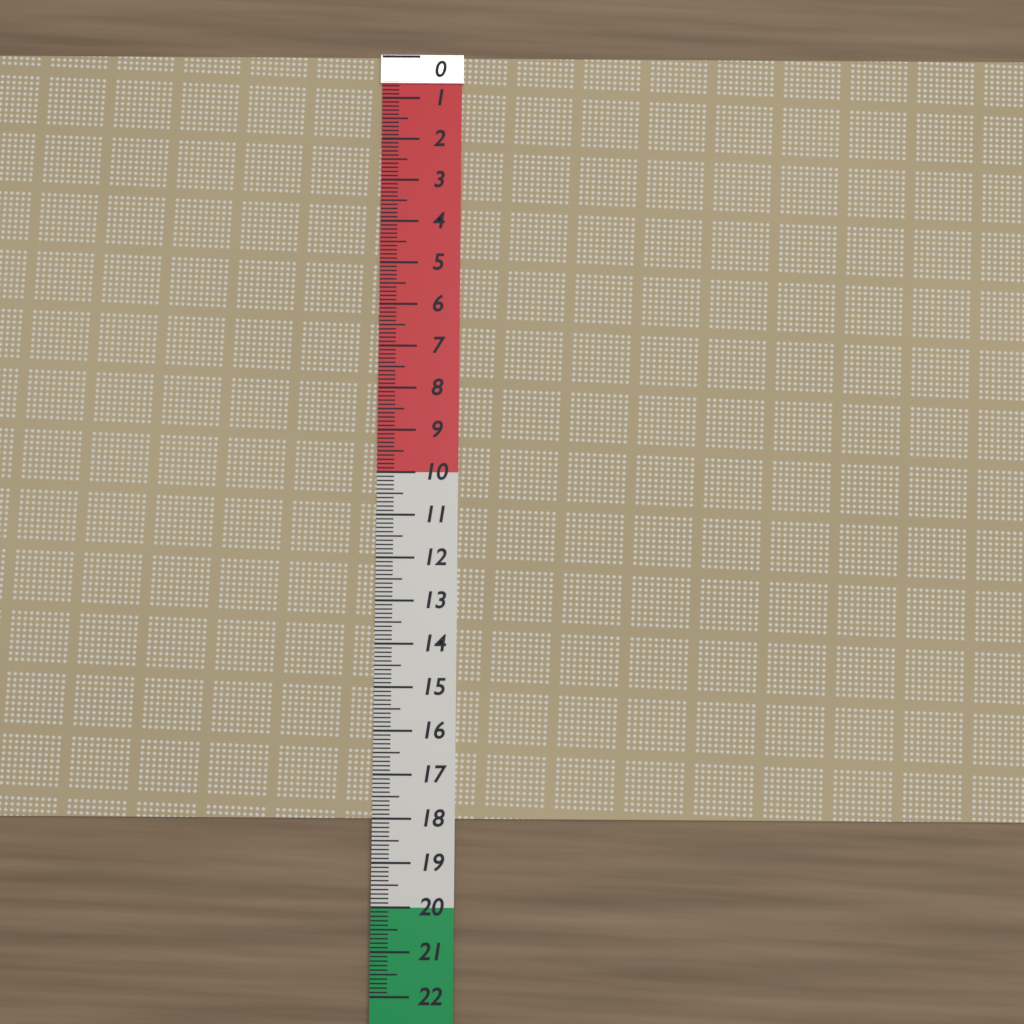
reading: 18.0 (no unit)
